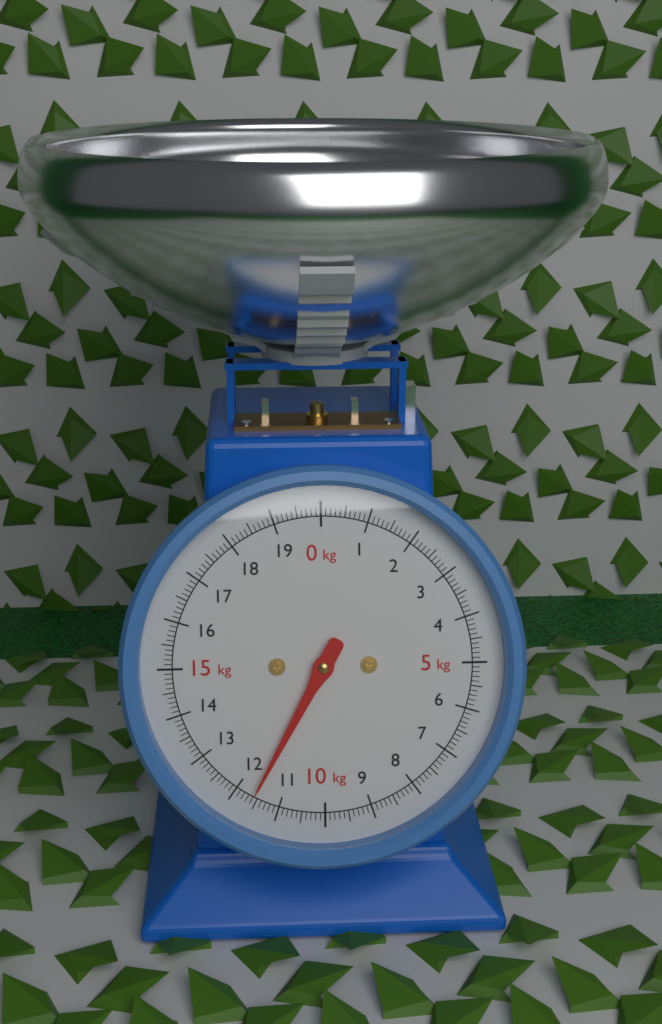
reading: 11.6 kg
